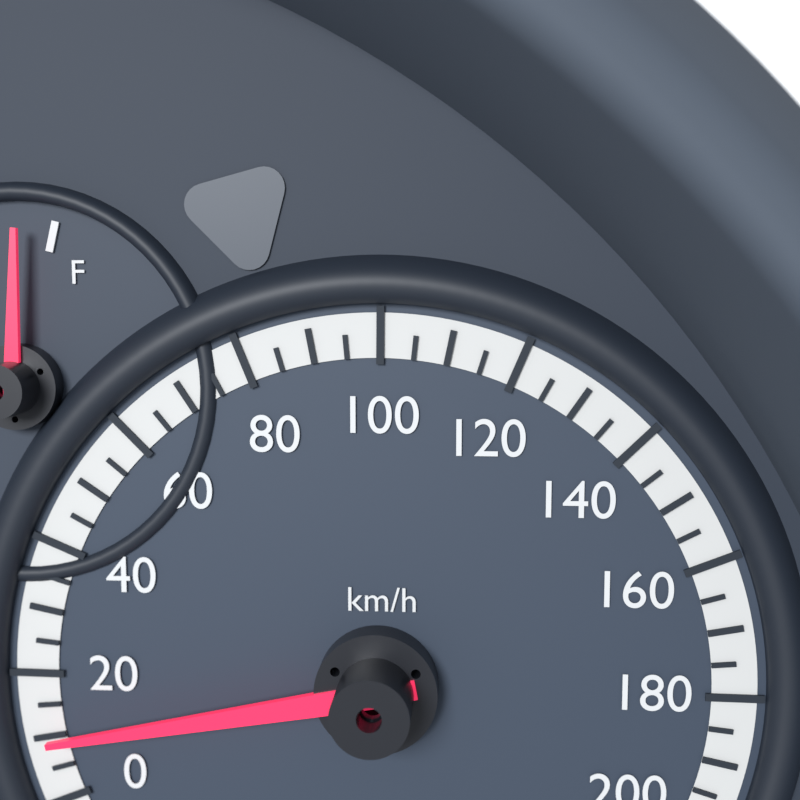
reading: 10 km/h
